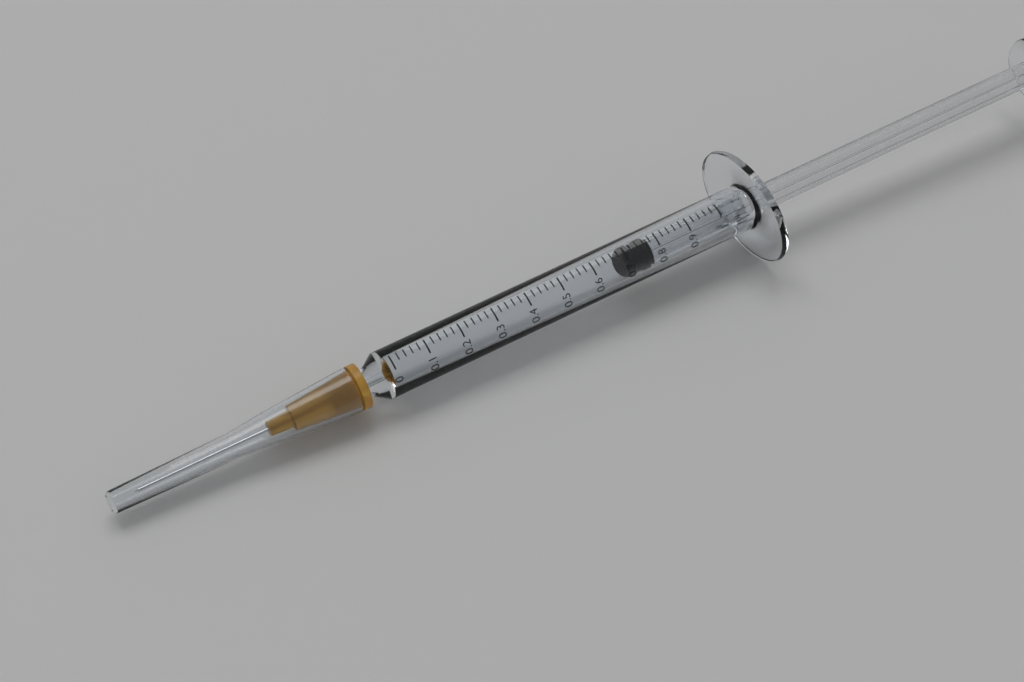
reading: 0.70 ml
